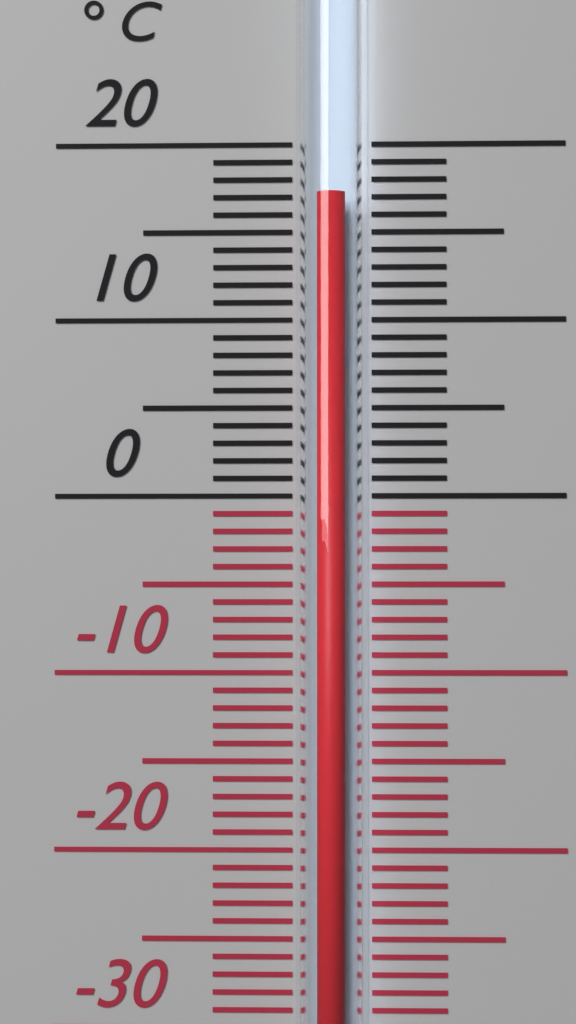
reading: 17 °C
